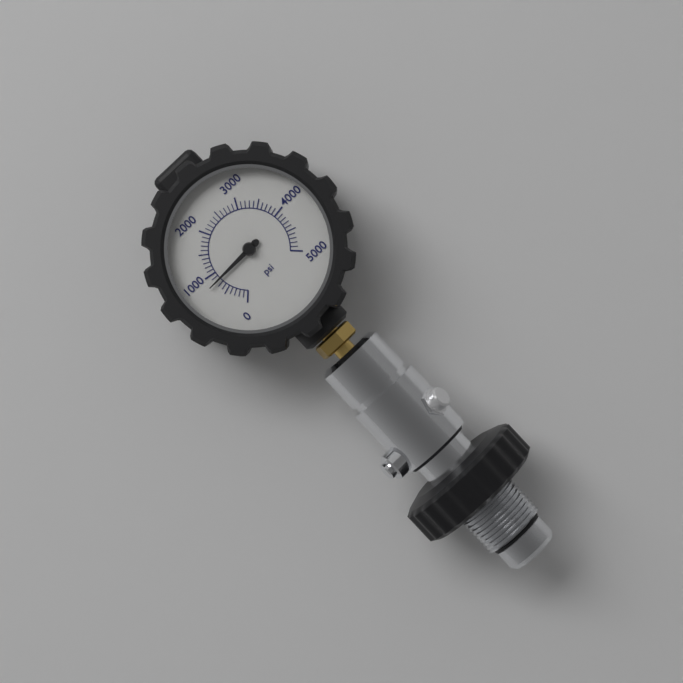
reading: 800 psi
